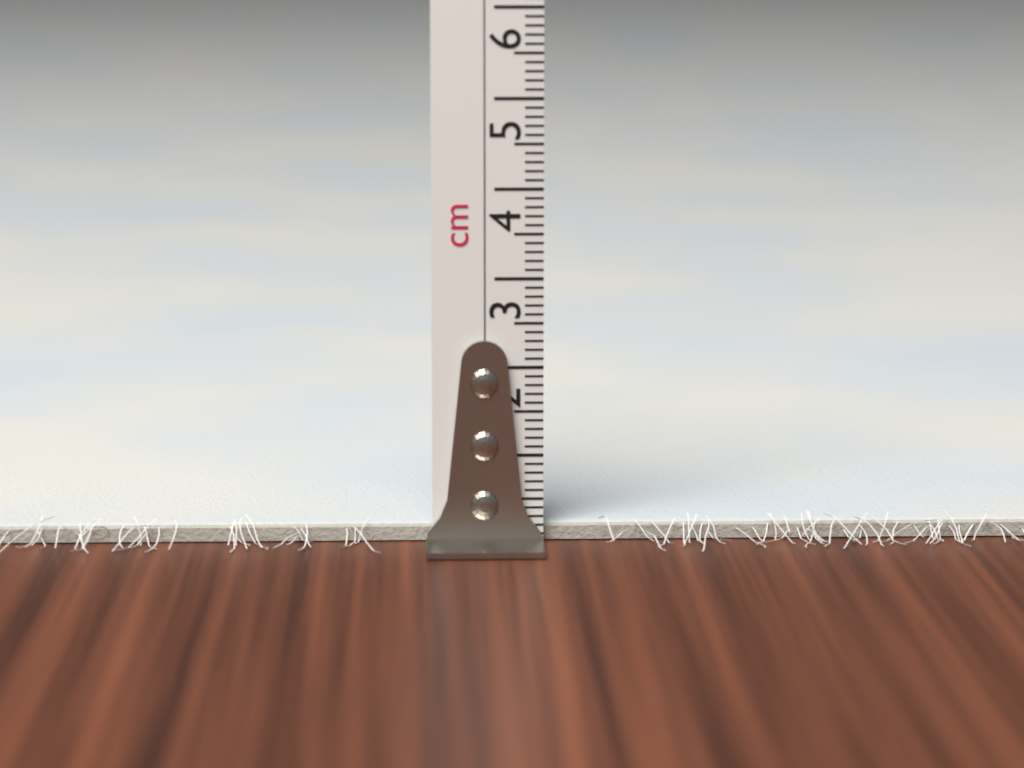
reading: 0.2 cm
